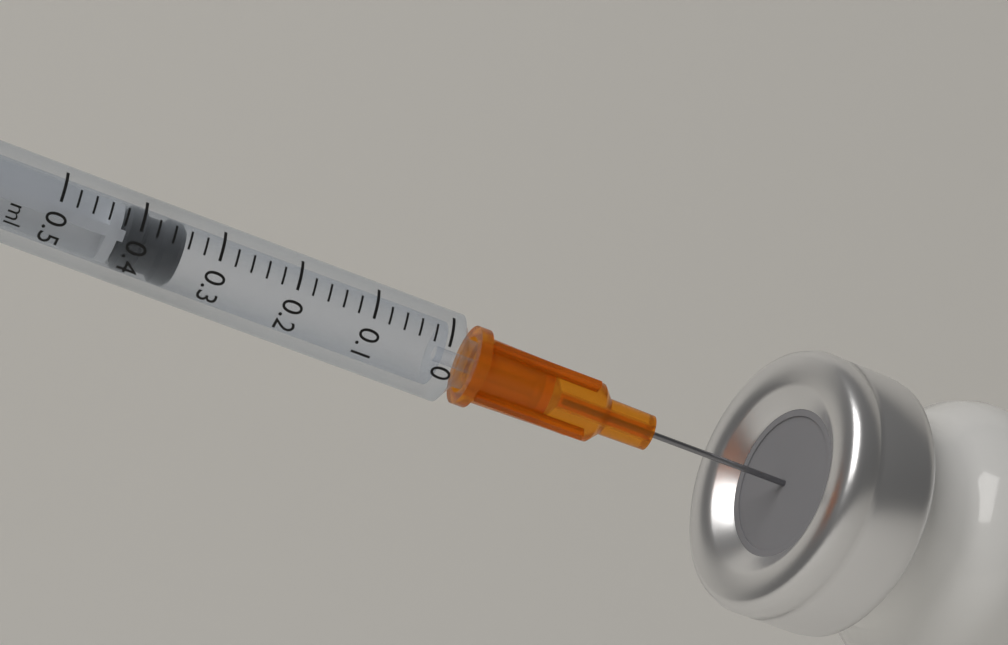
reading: 0.34 ml
